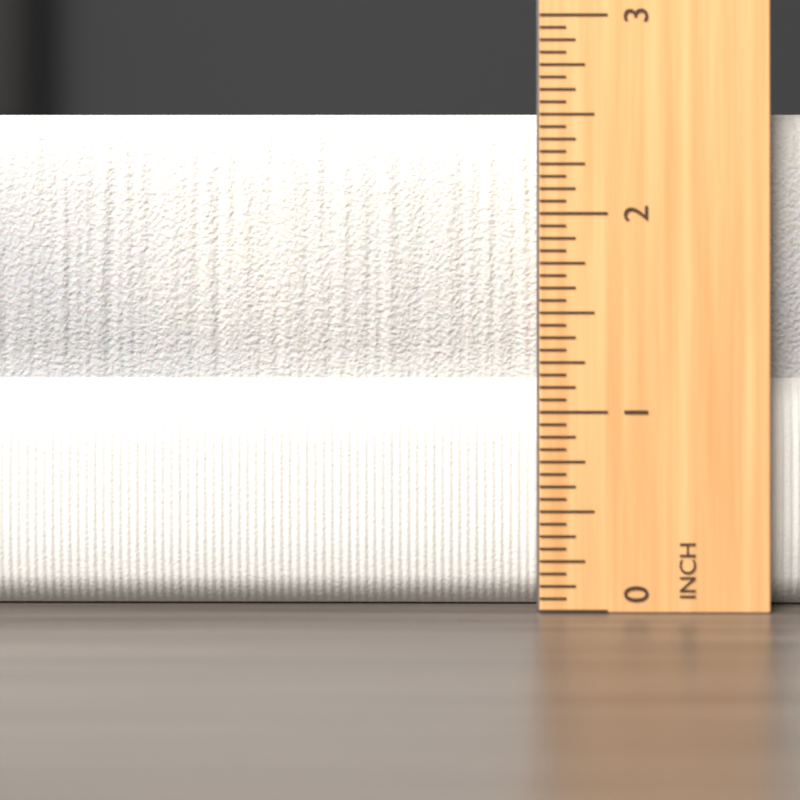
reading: 2.5000 inch
